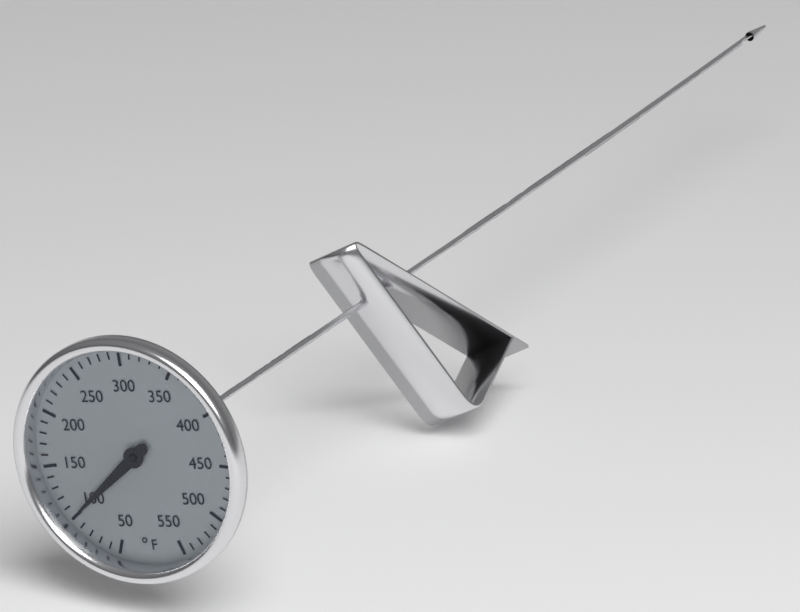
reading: 100 °F
